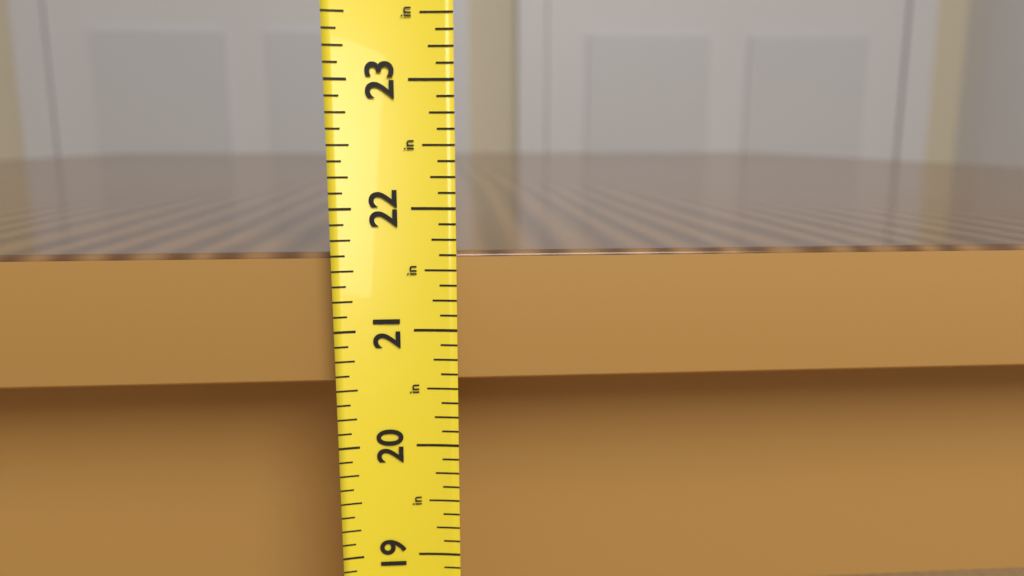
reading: 21.625 in
